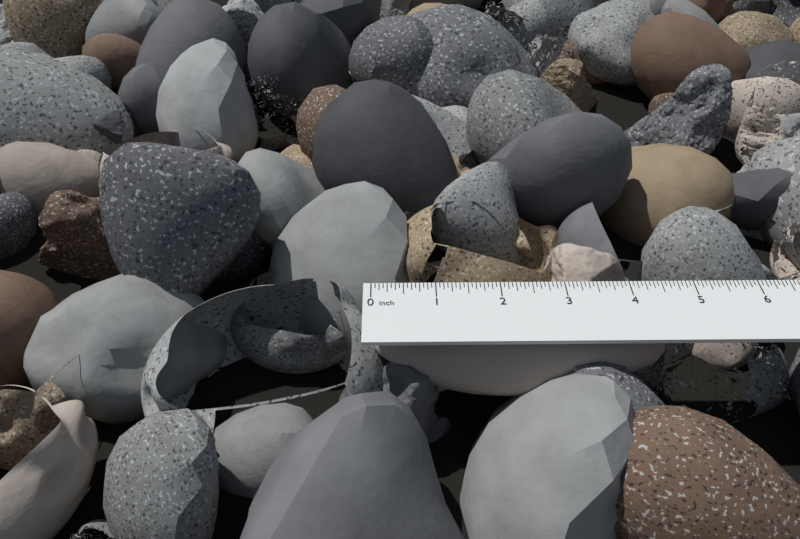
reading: 4.5625 in
